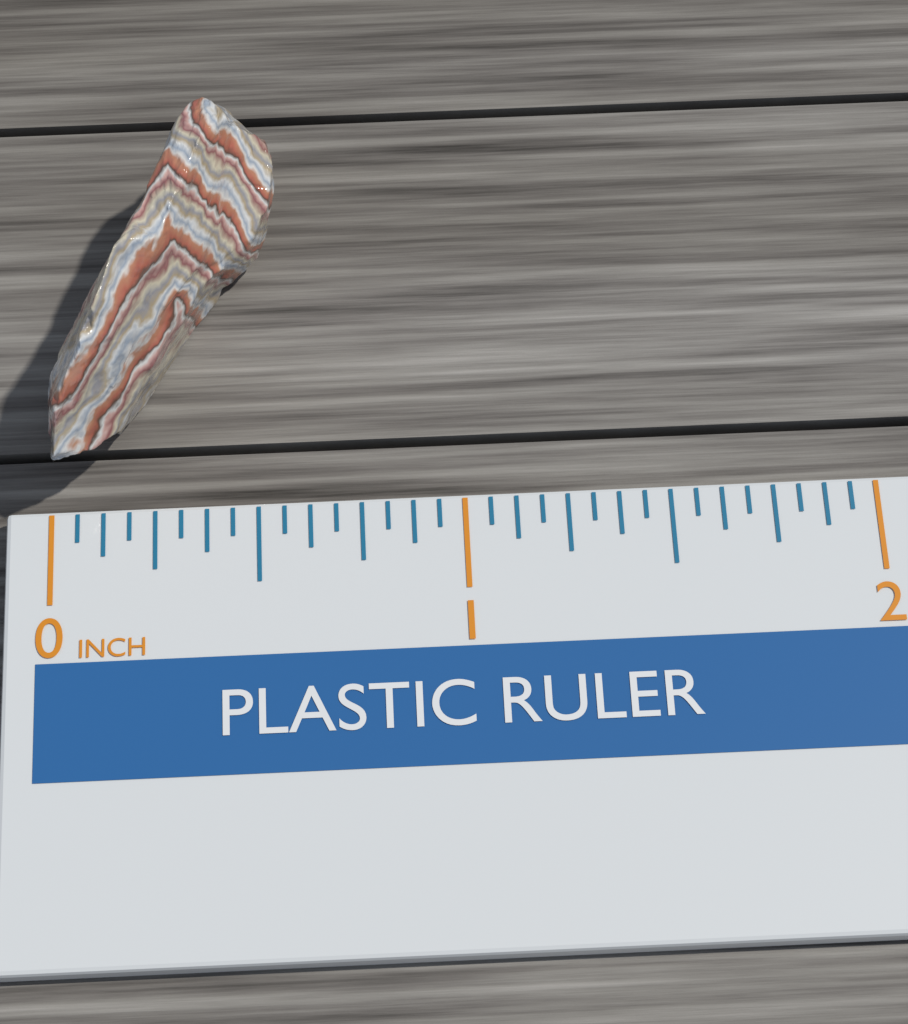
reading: 0.5625 inch
